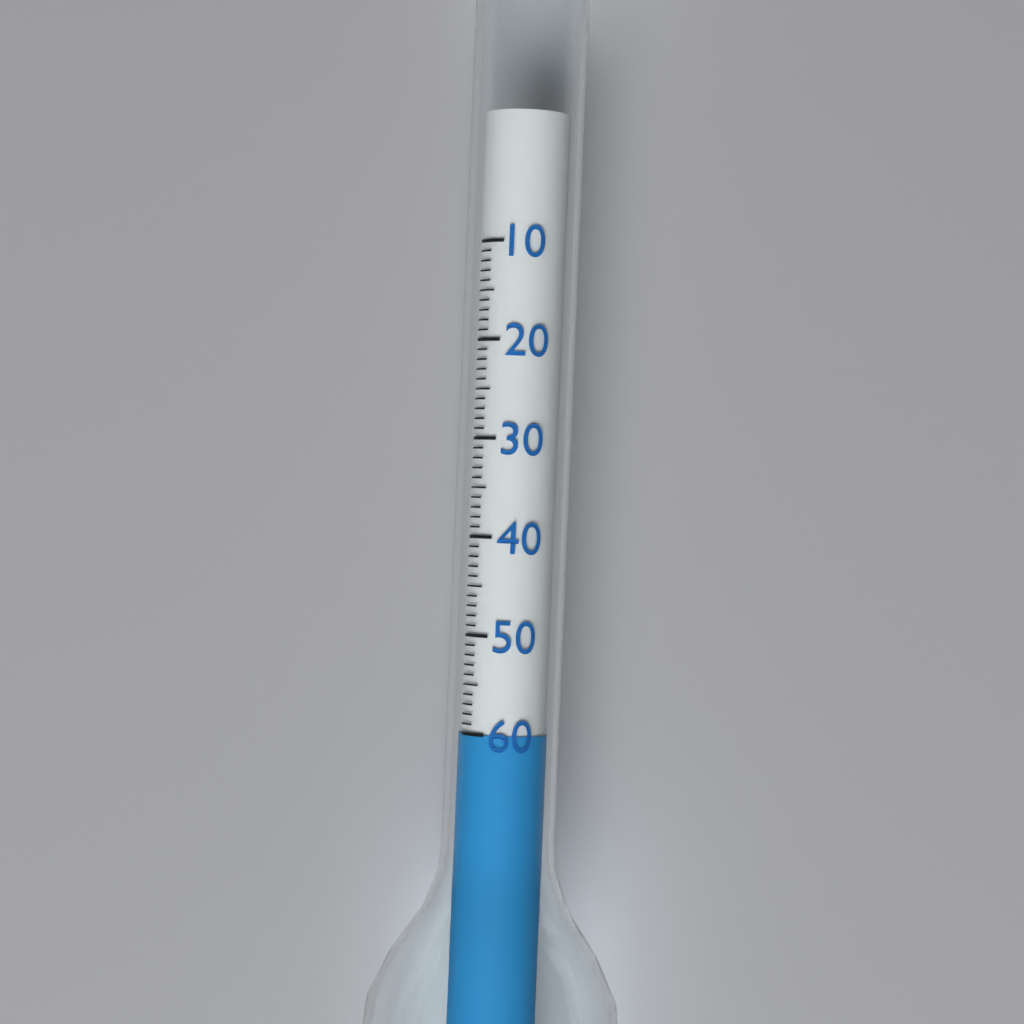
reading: 60 (no unit)
